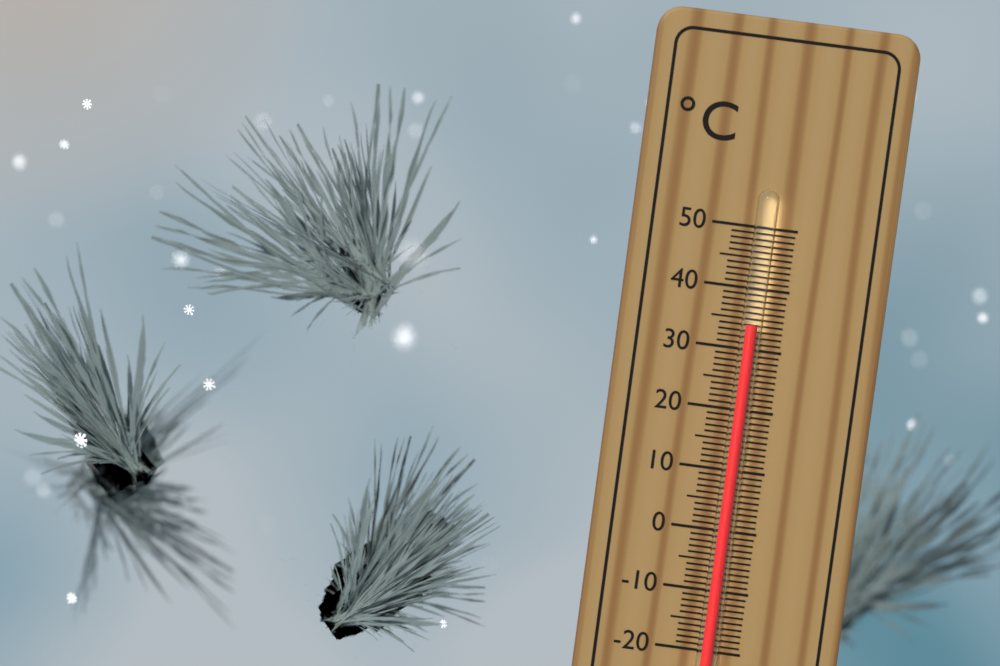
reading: 34 °C
